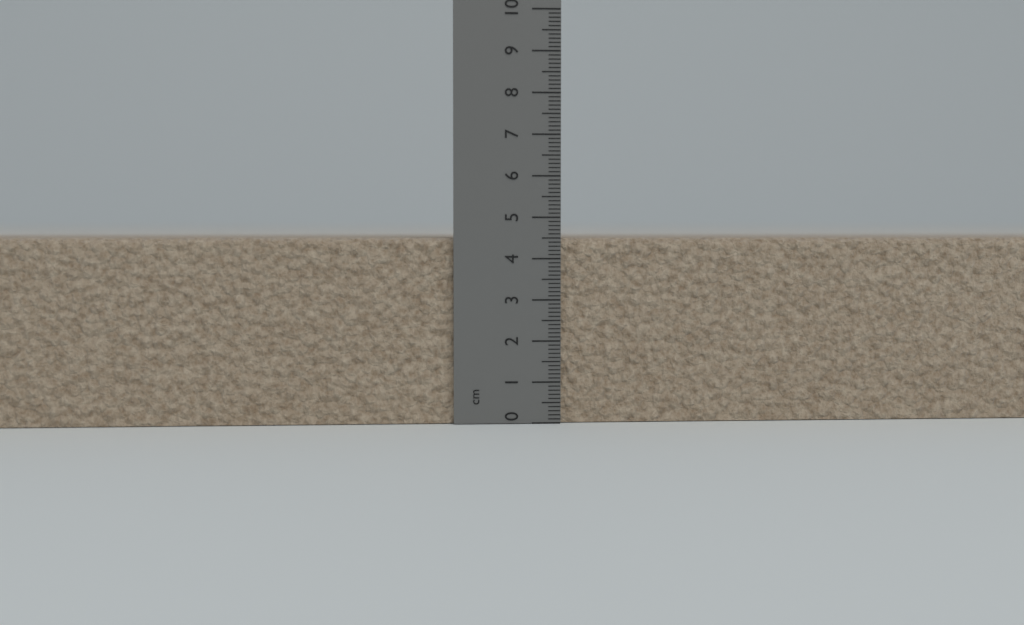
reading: 4.5 cm
